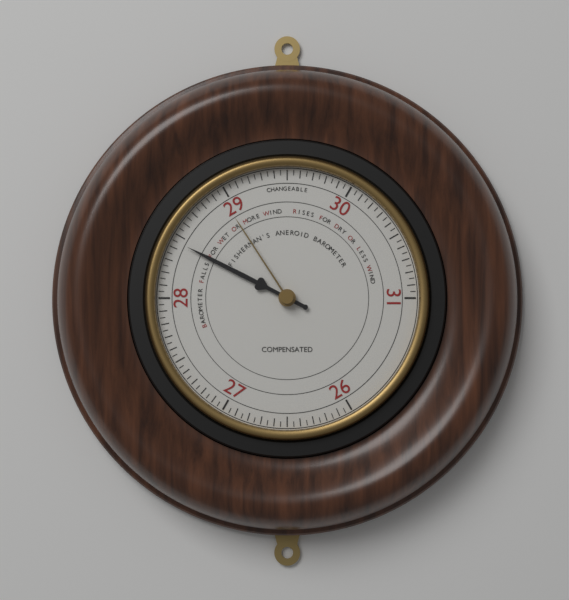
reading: 28.45 (no unit)
